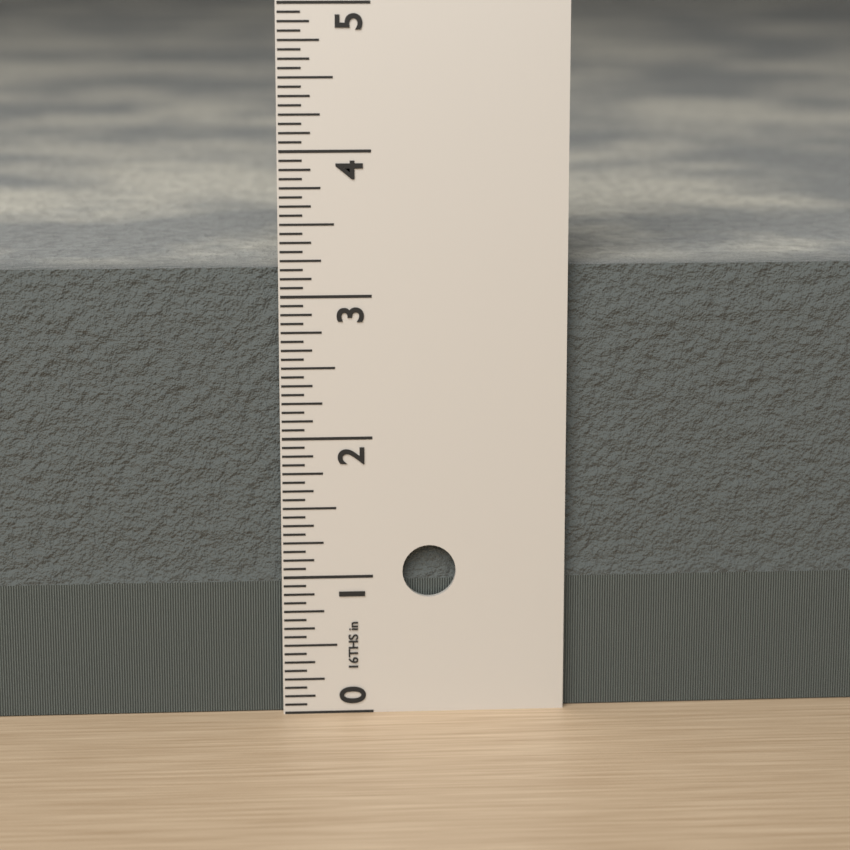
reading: 3.1875 in
